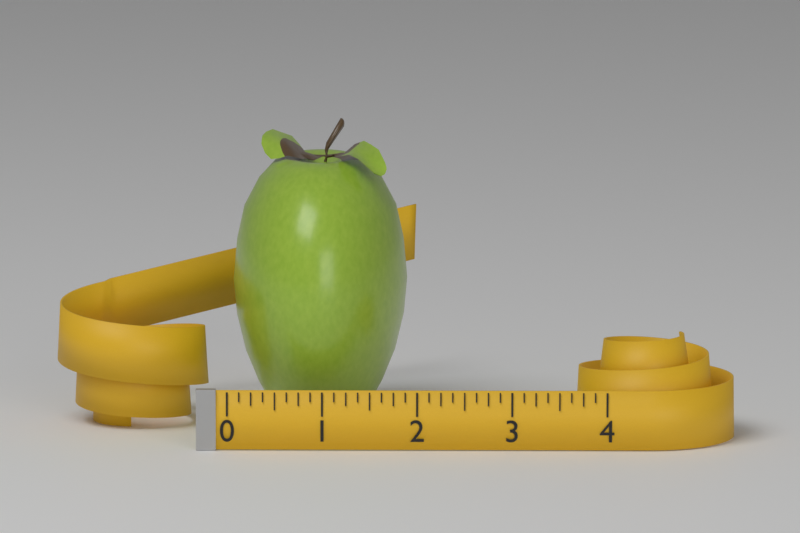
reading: 1.875 (no unit)
